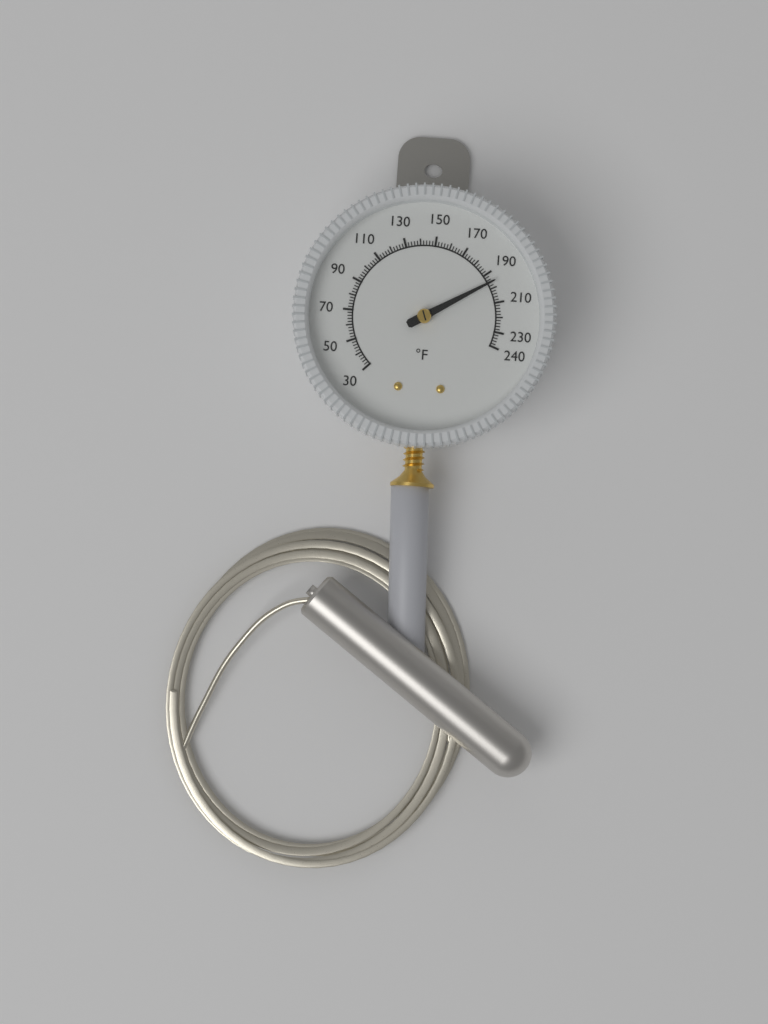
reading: 196 °F
